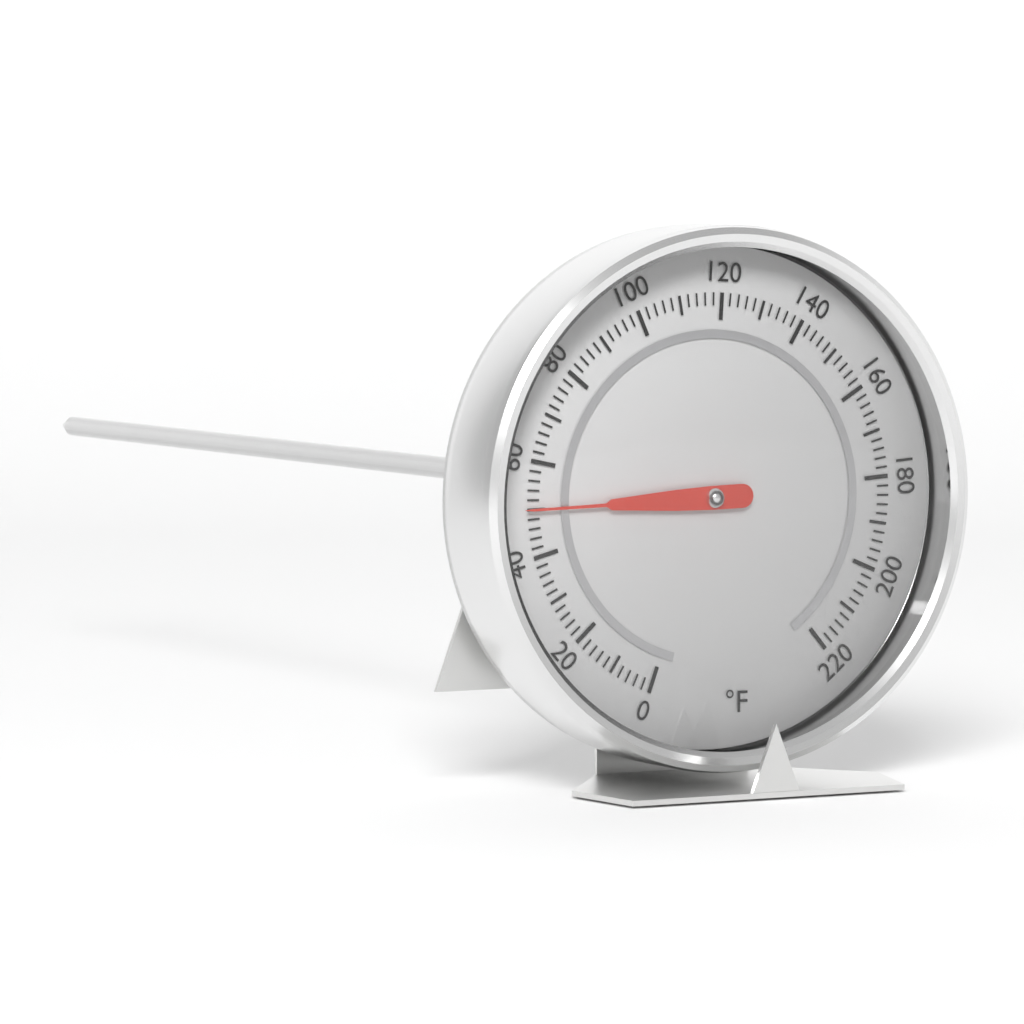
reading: 50 °F
